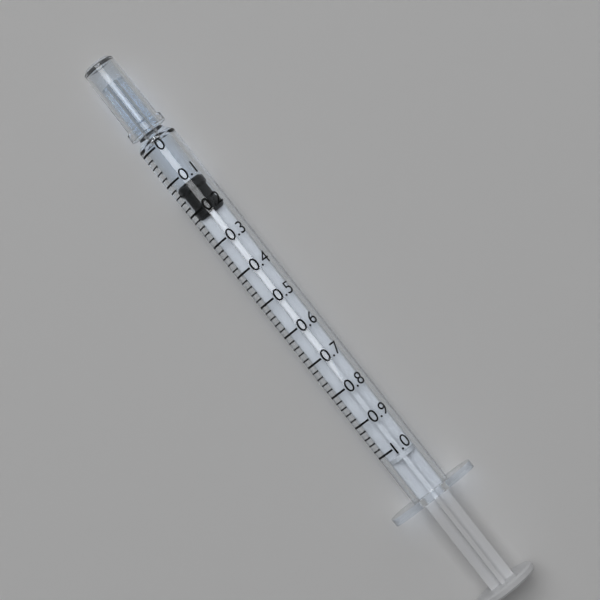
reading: 0.12 (no unit)
